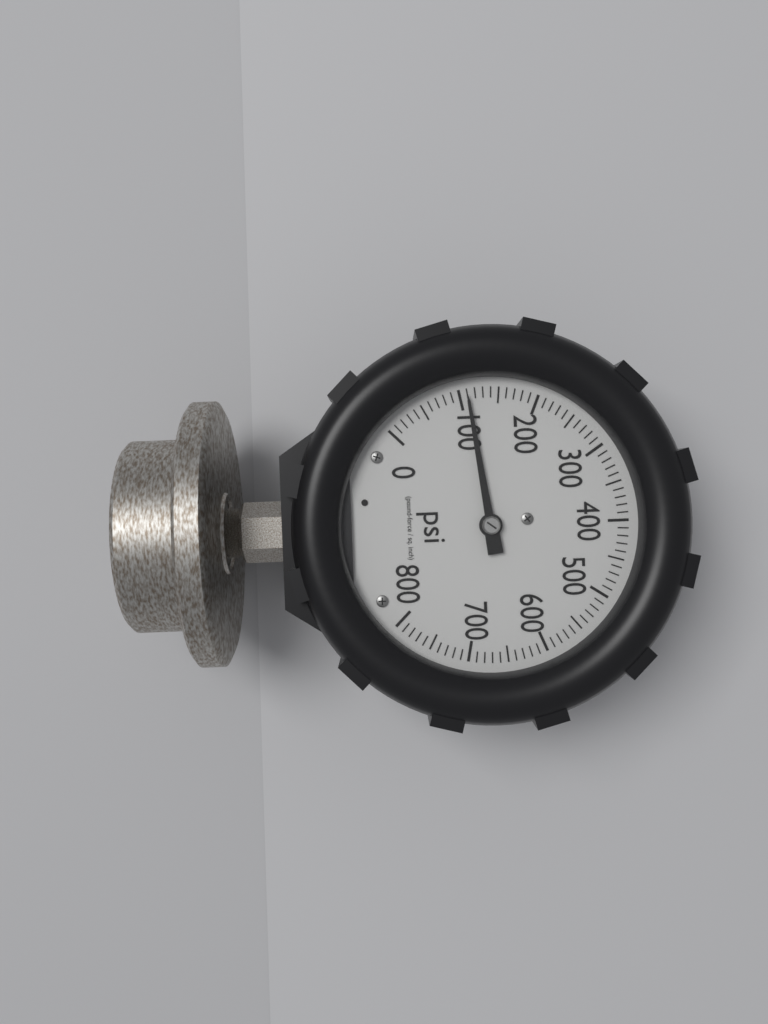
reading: 110 psi
